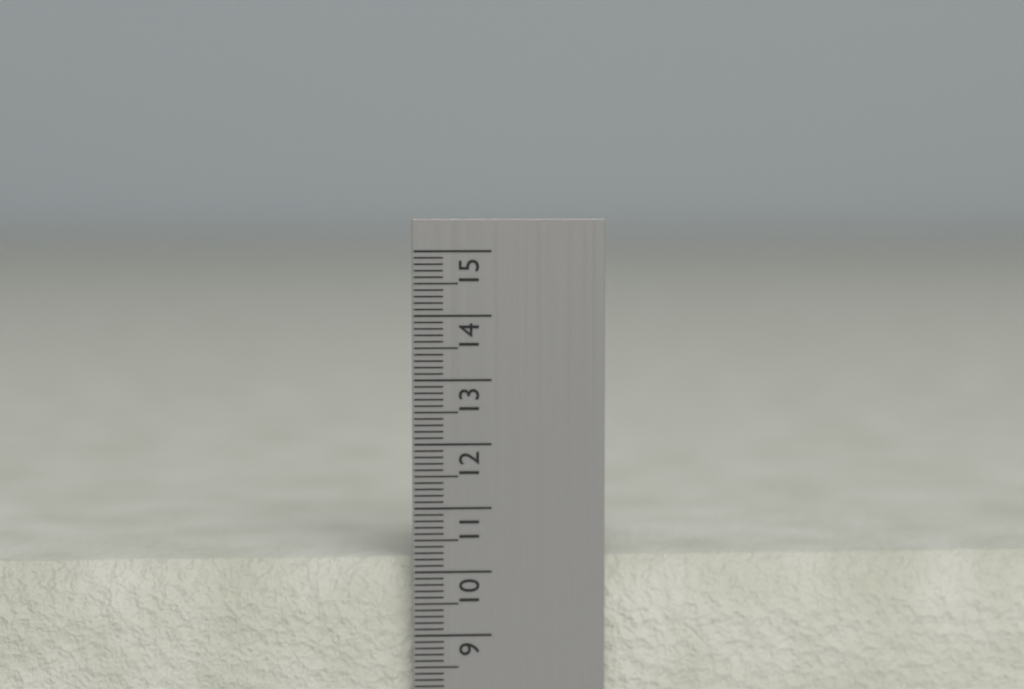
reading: 10.2 cm
